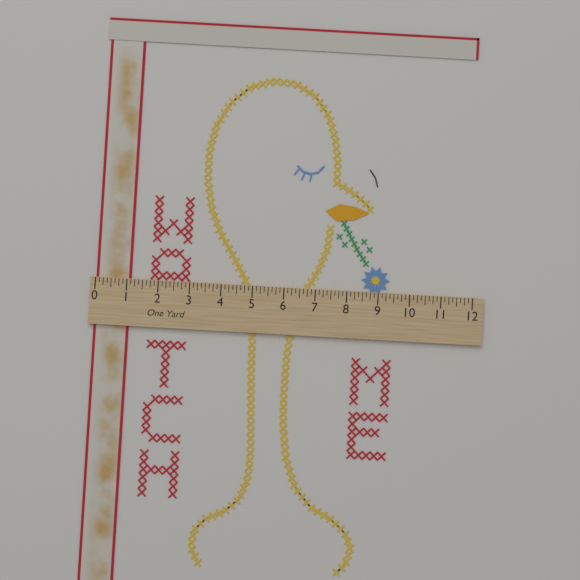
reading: 1.125 in
